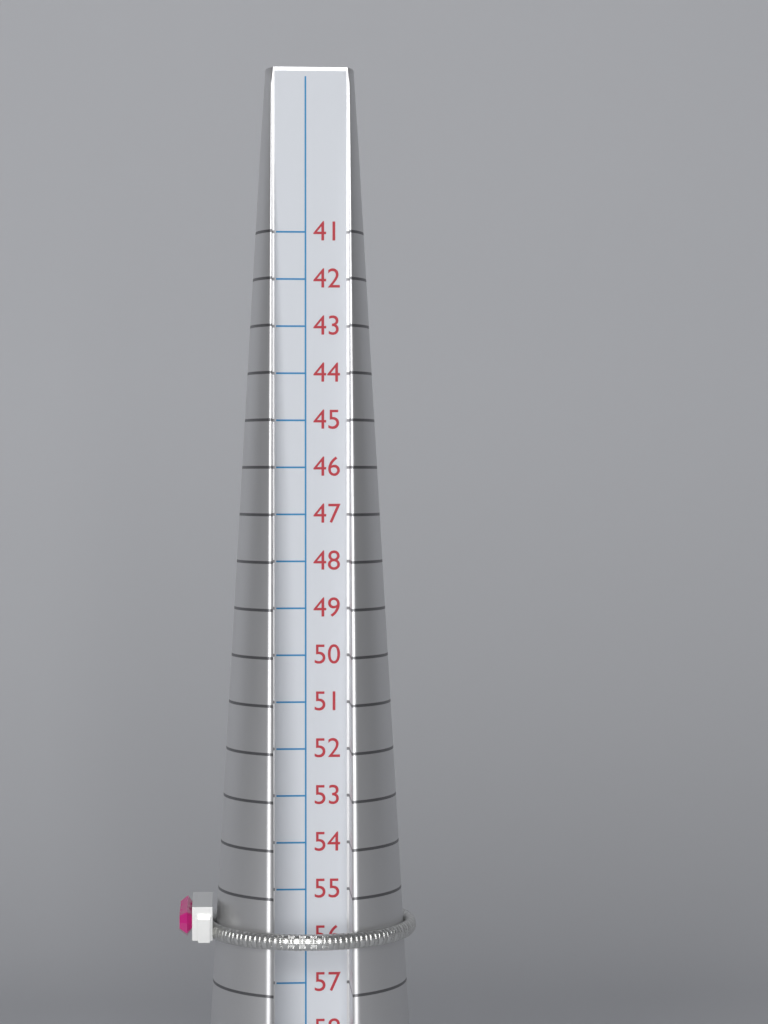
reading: 56 (no unit)
